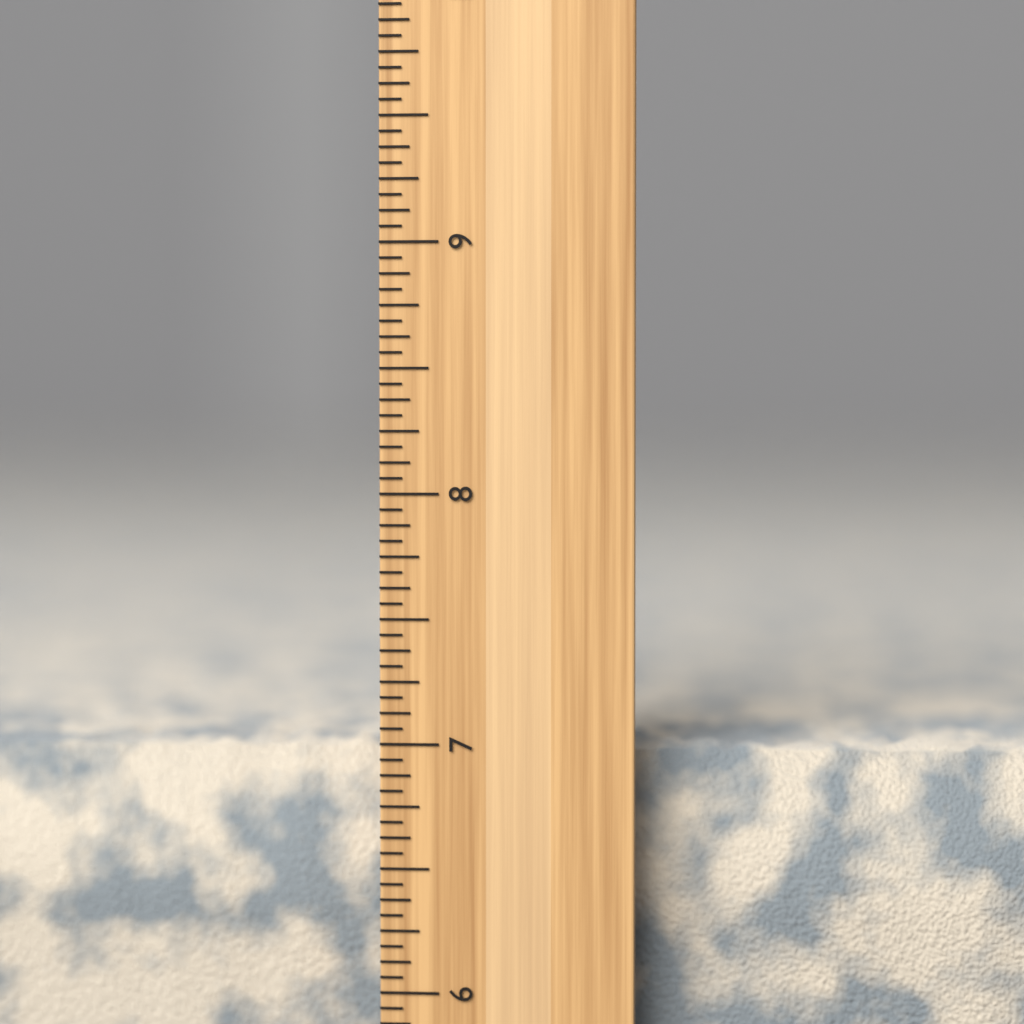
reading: 7.0000 inch
